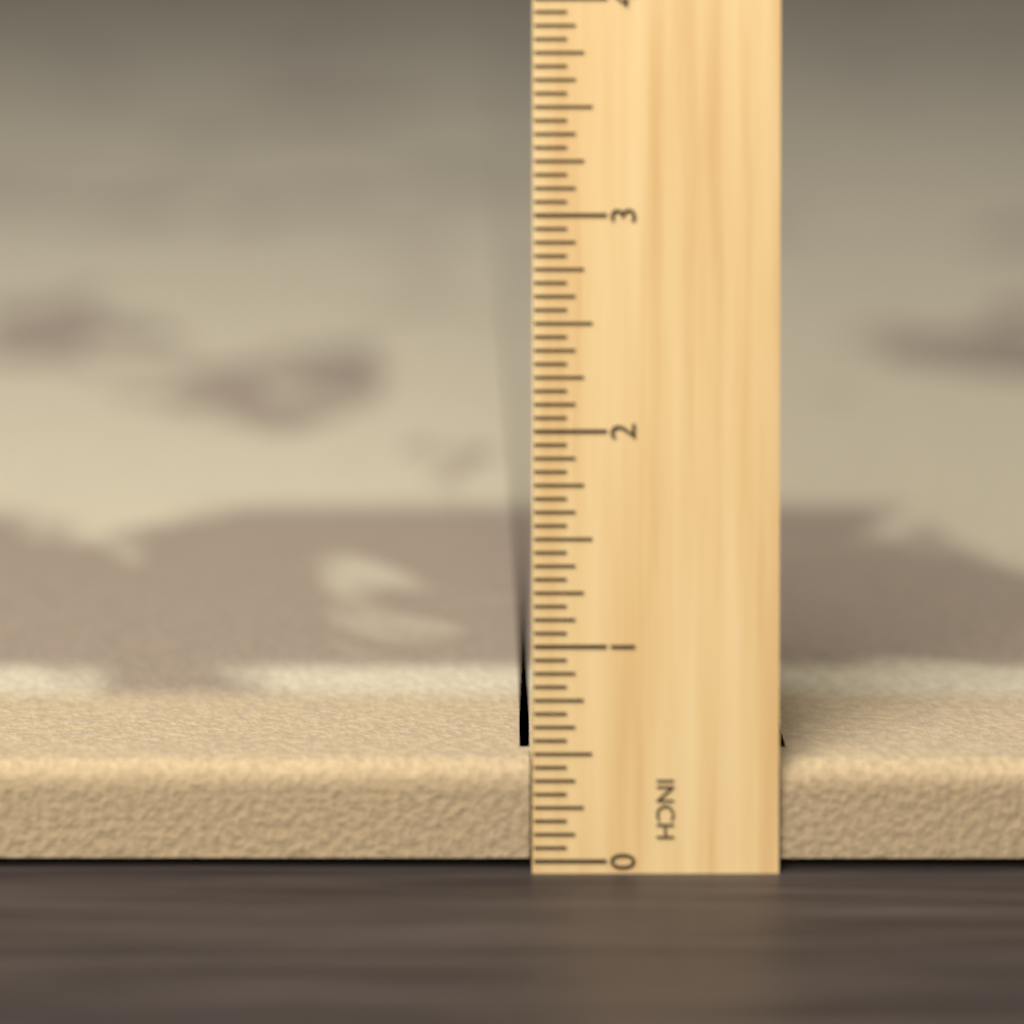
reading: 0.4375 in
